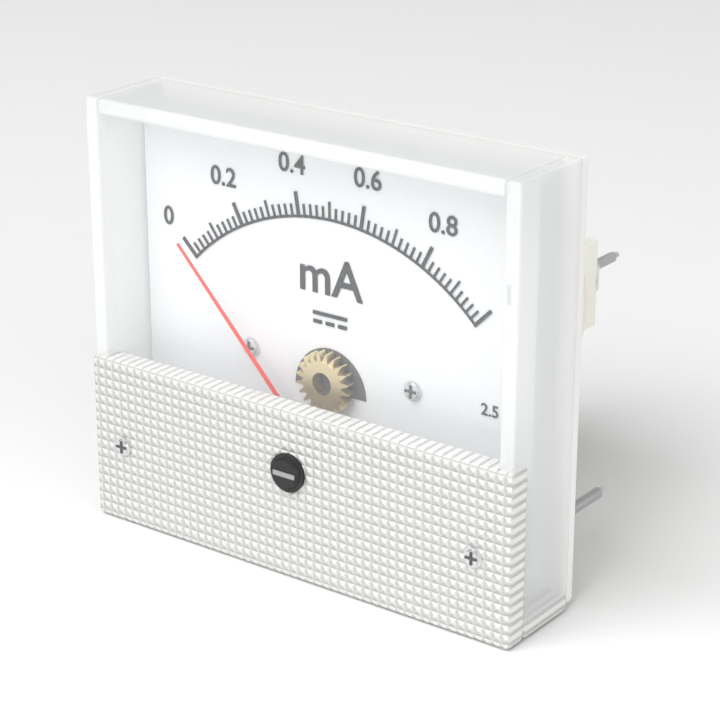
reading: 0.02 mA
